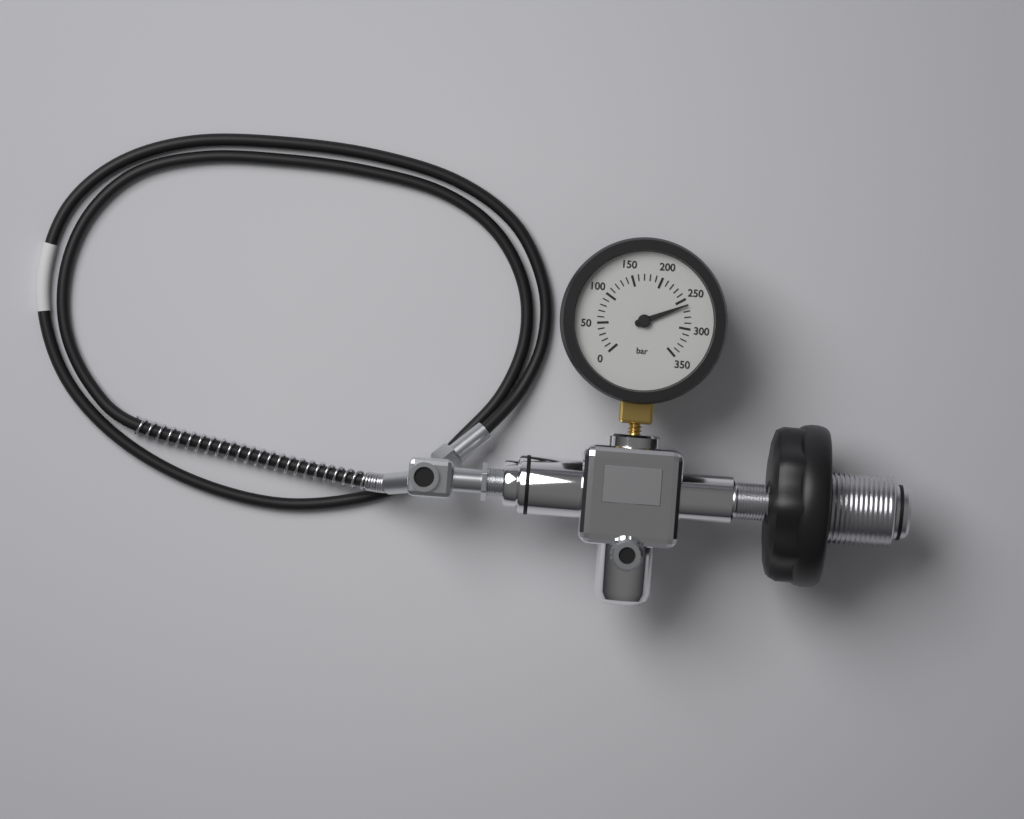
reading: 260 bar
